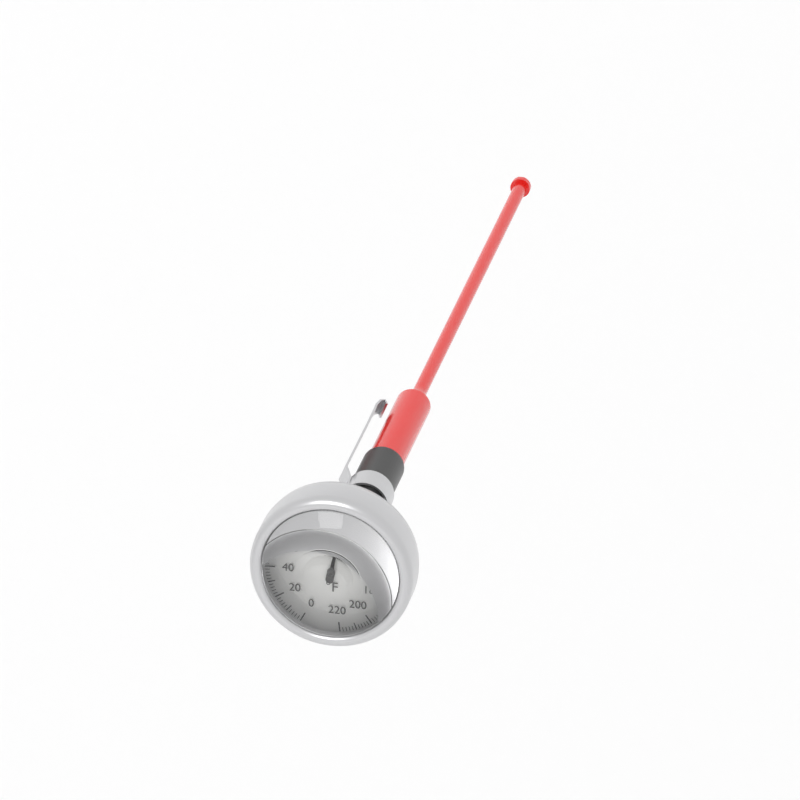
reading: 110 °F
